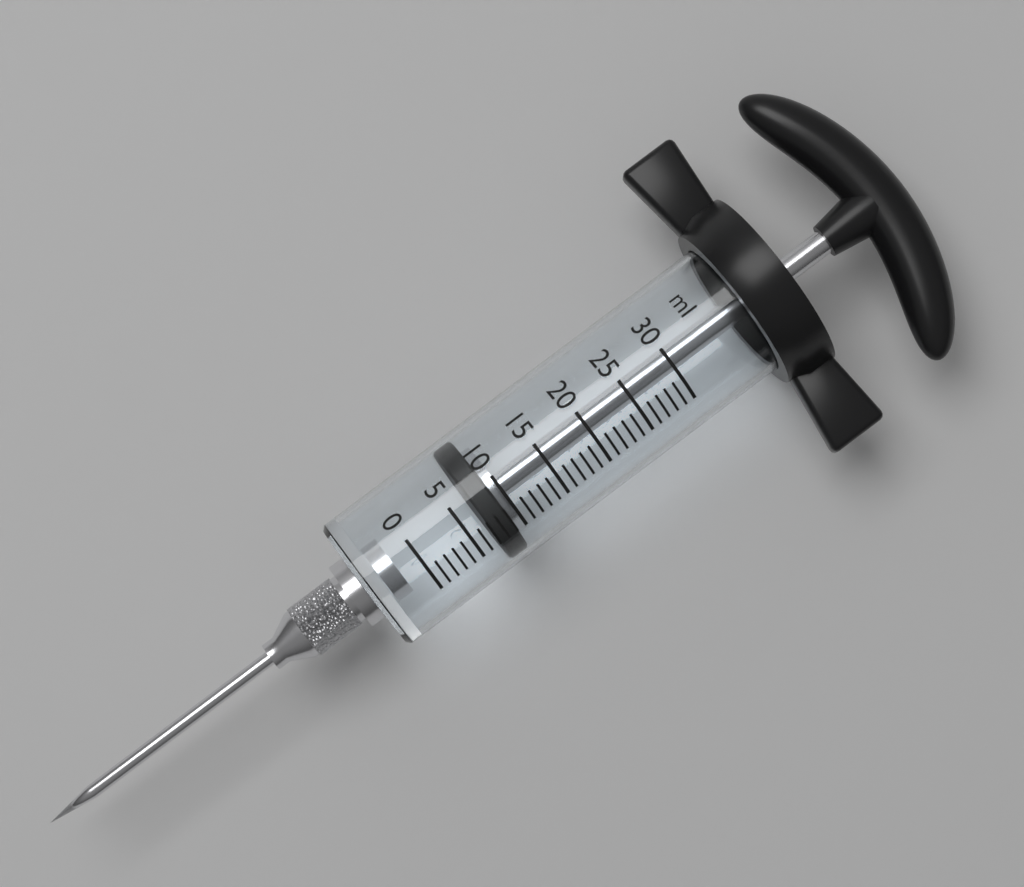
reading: 7 ml
